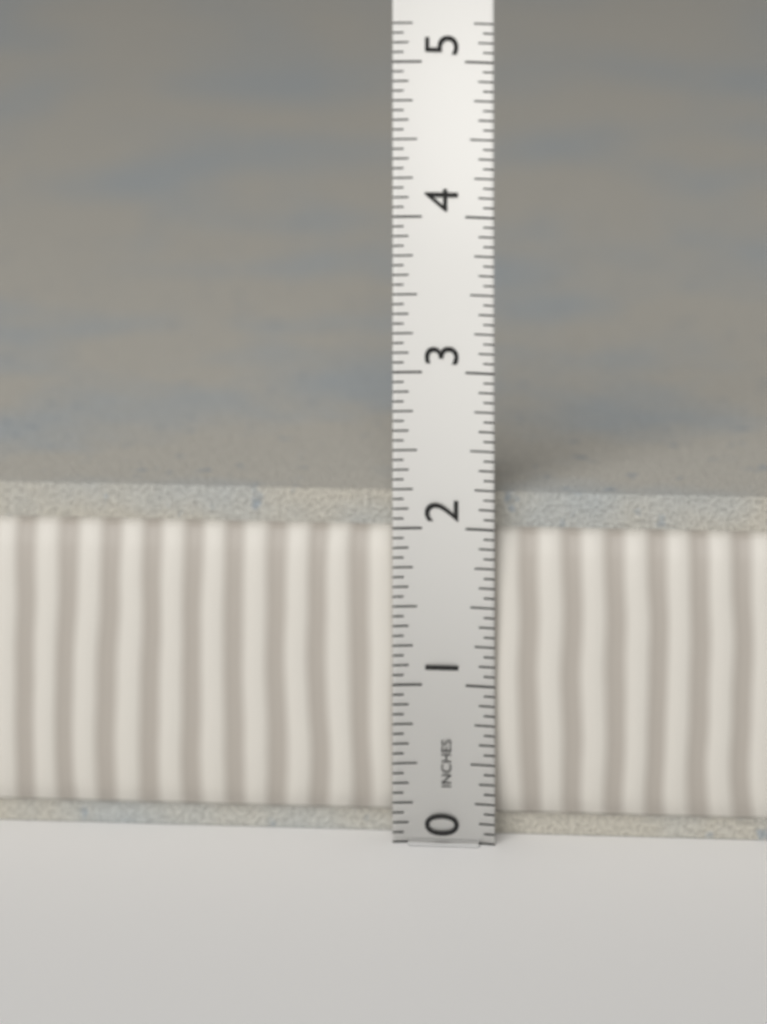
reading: 2.1875 in
